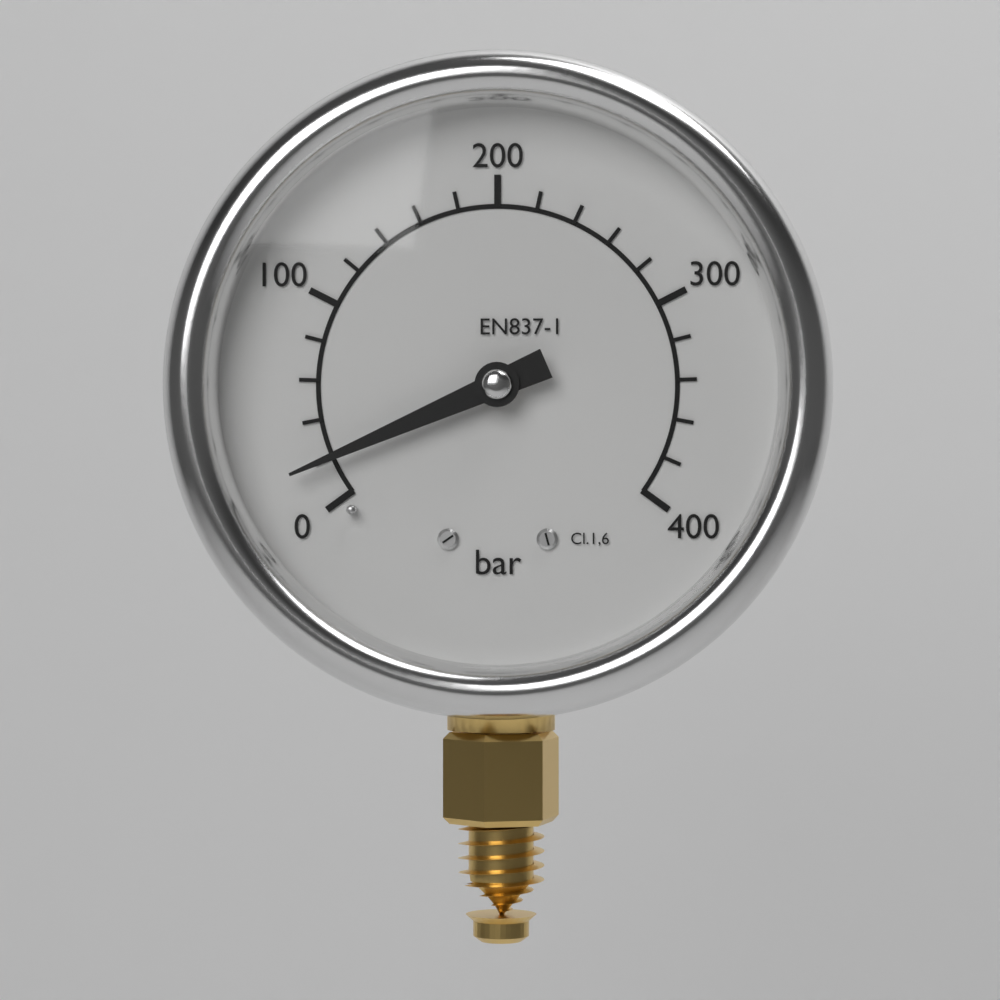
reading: 20 bar
